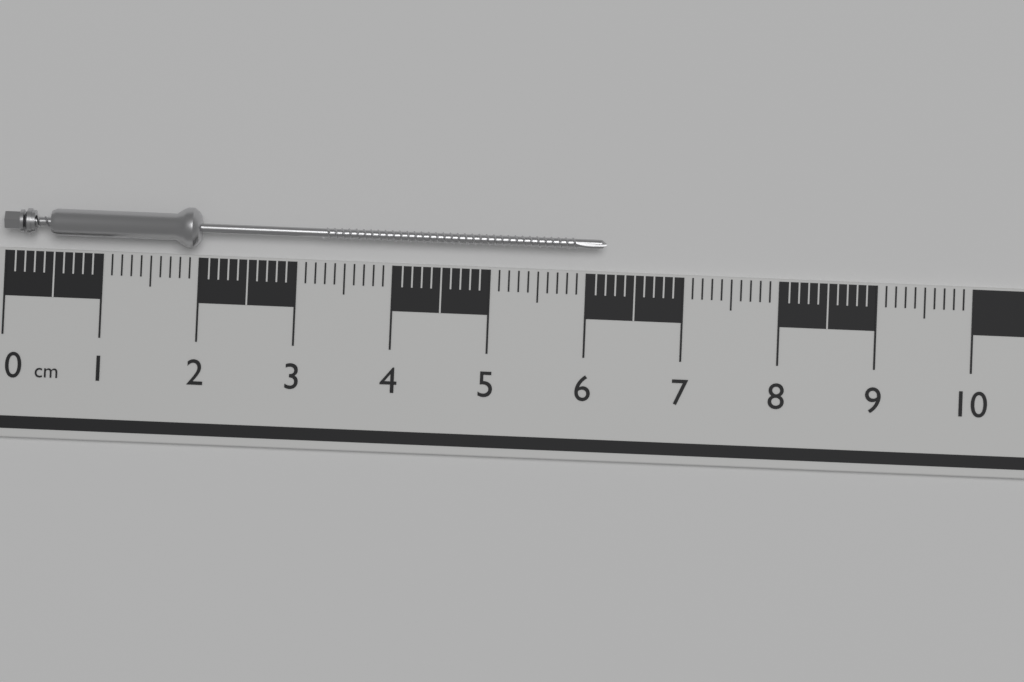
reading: 6.2 cm
